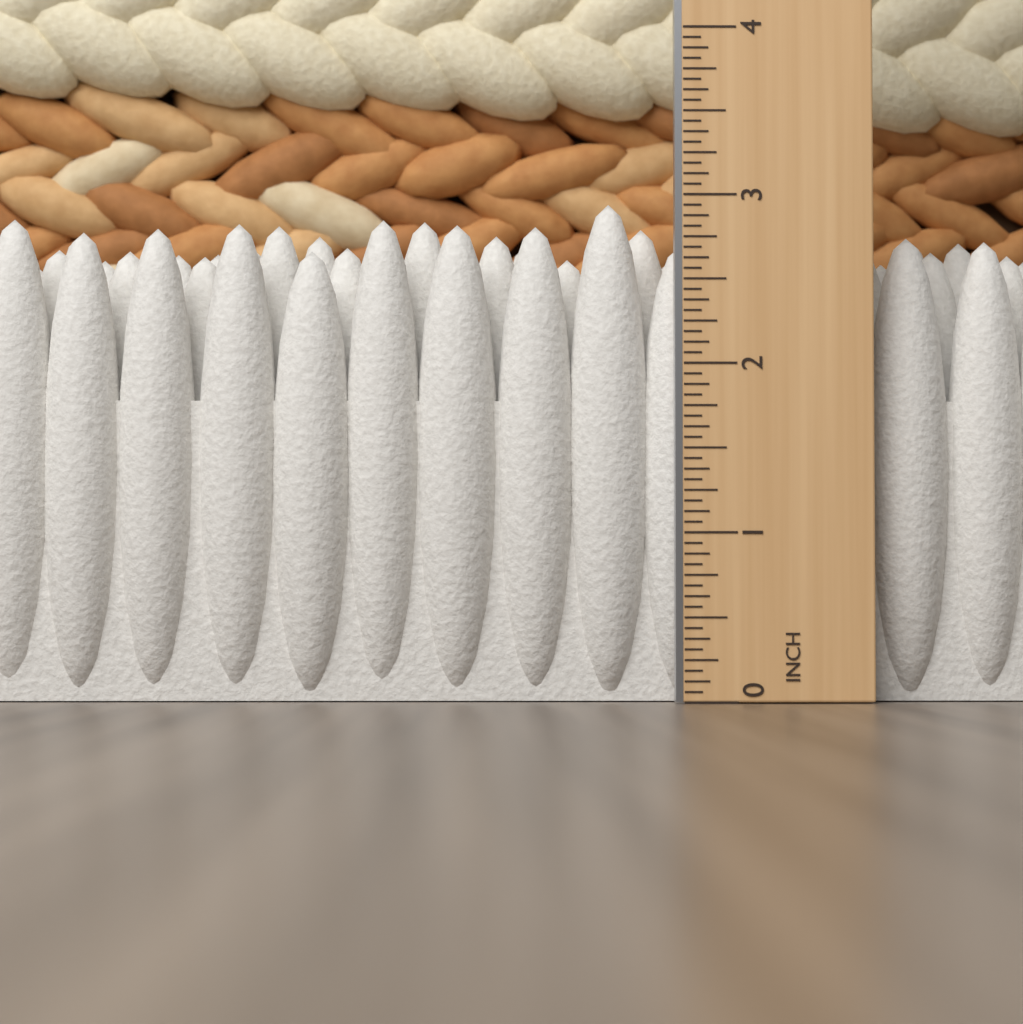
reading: 3.0000 in
